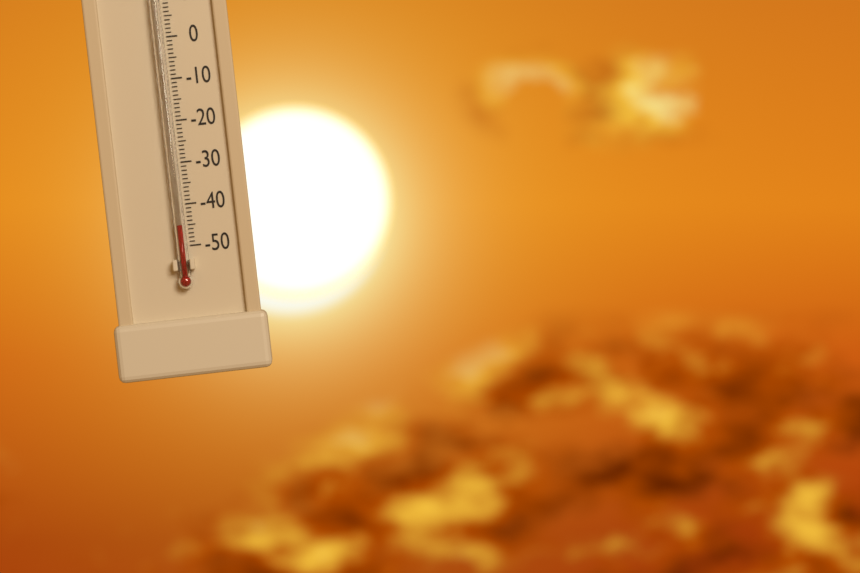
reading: -45 °C
